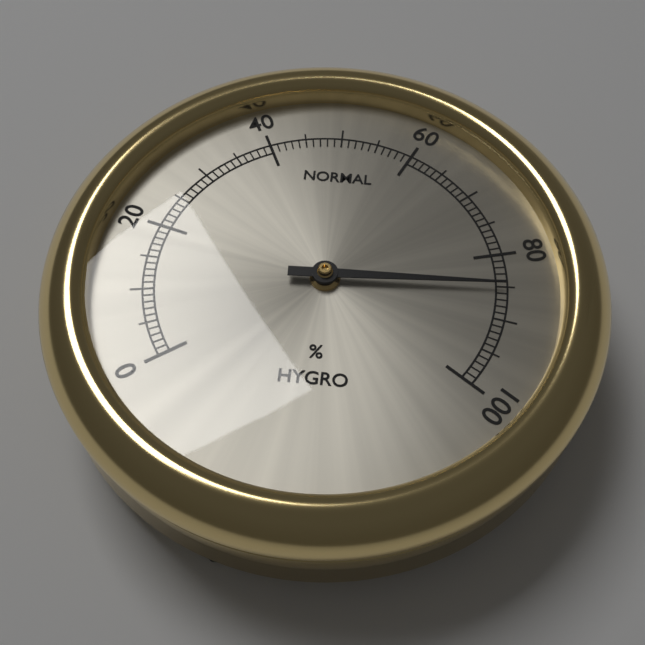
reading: 85 %
